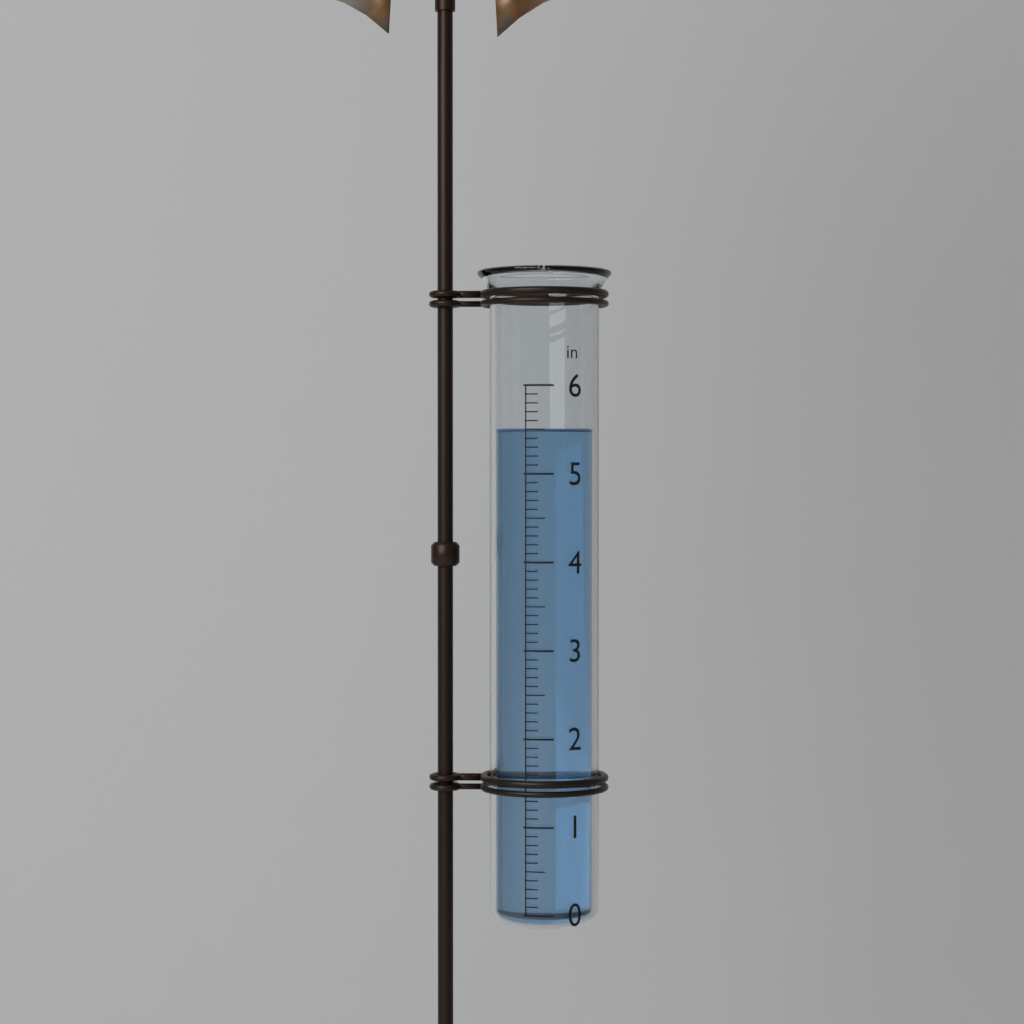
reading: 5.5 in
